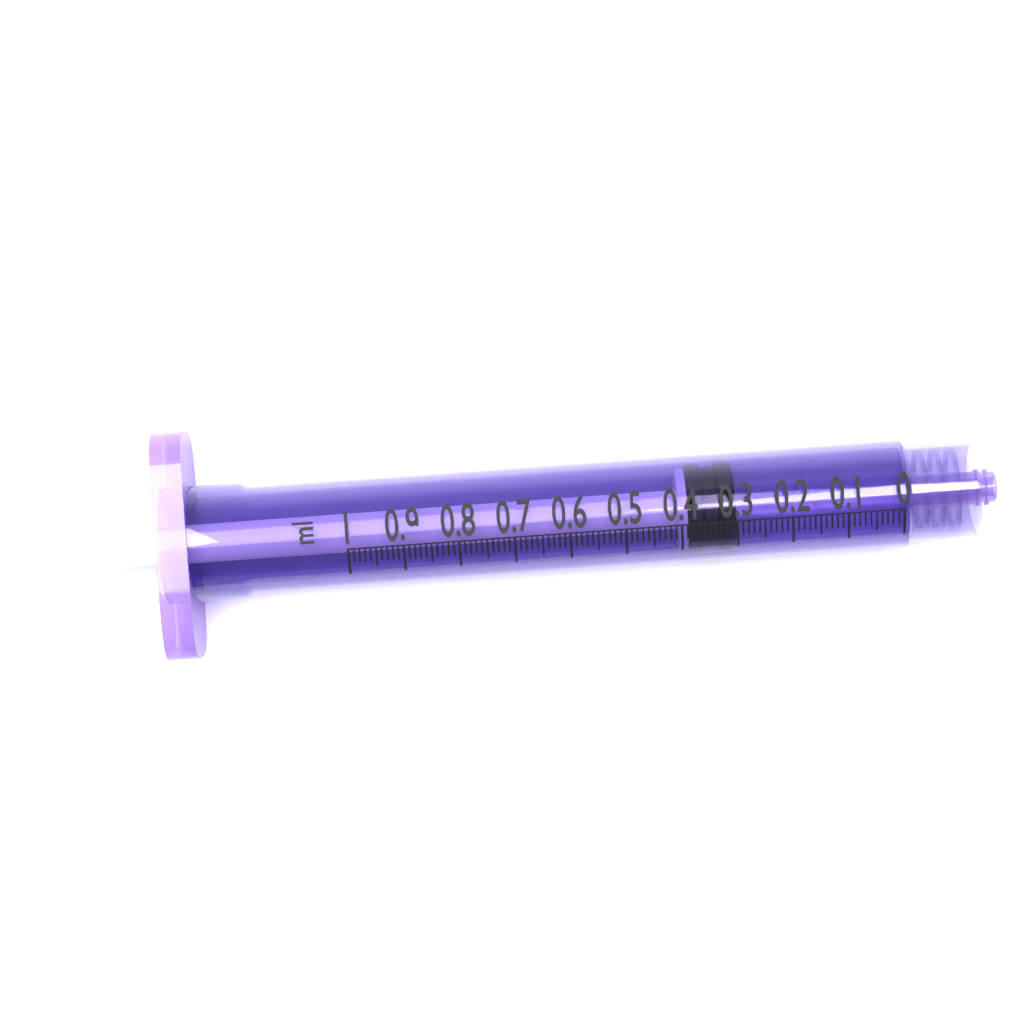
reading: 0.30 ml
